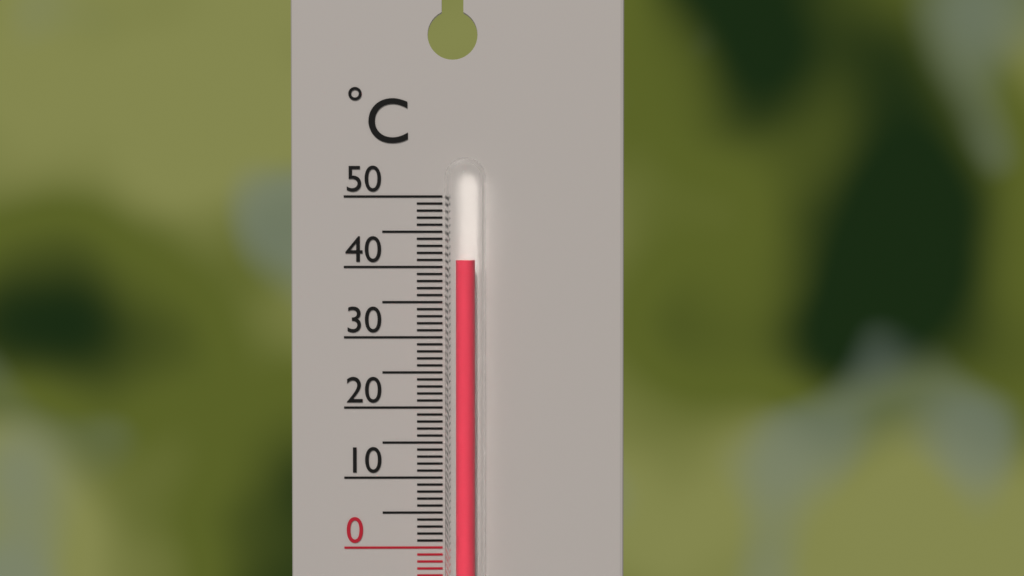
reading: 41 °C
